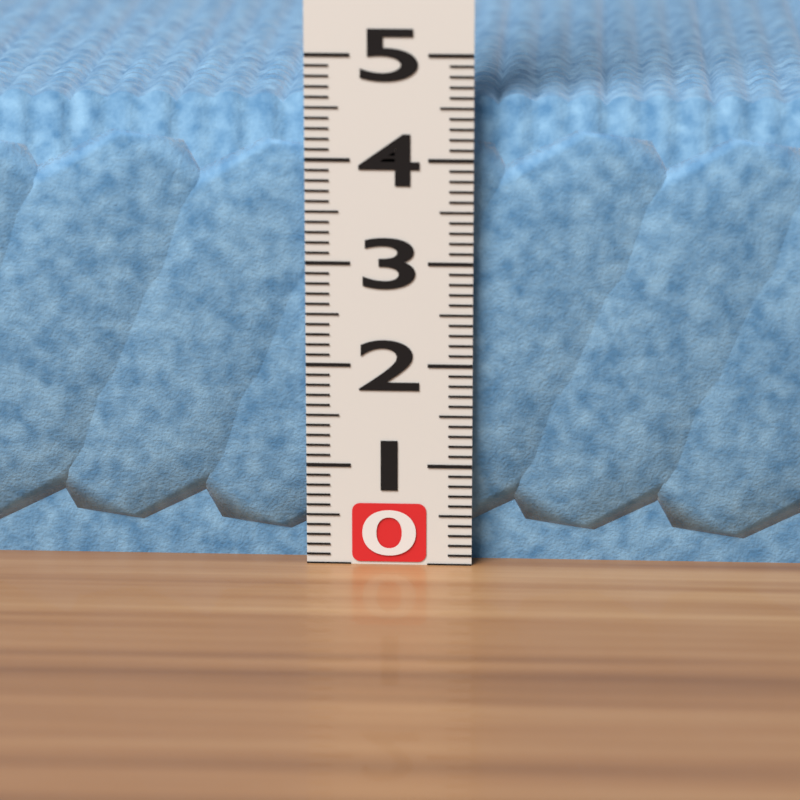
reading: 4.6 (no unit)
